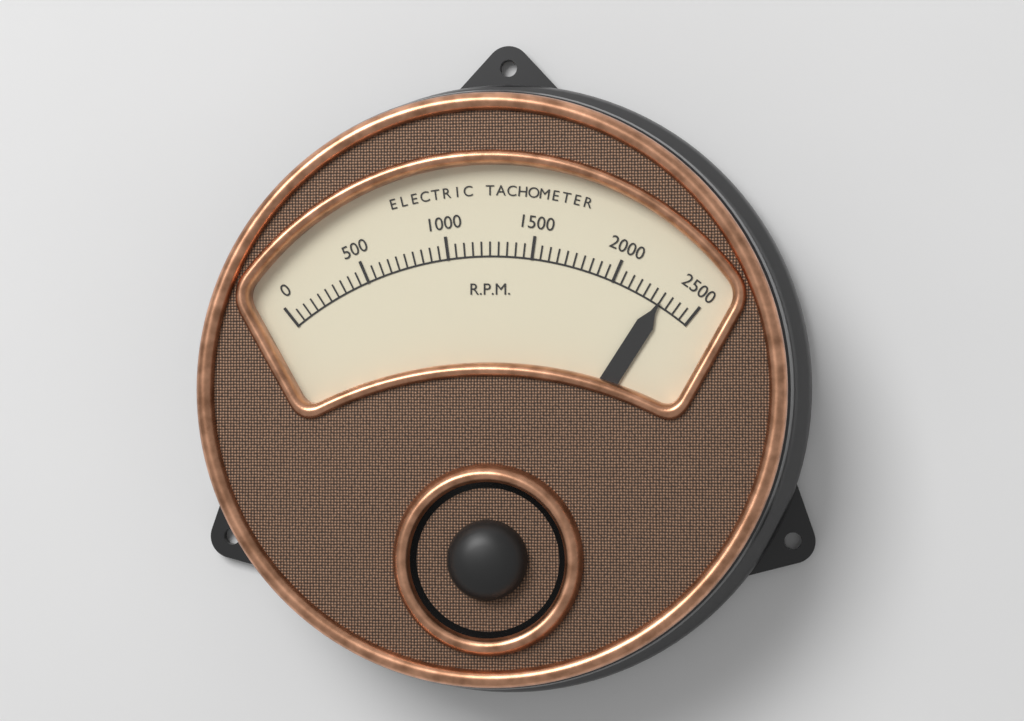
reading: 2300 RPM
